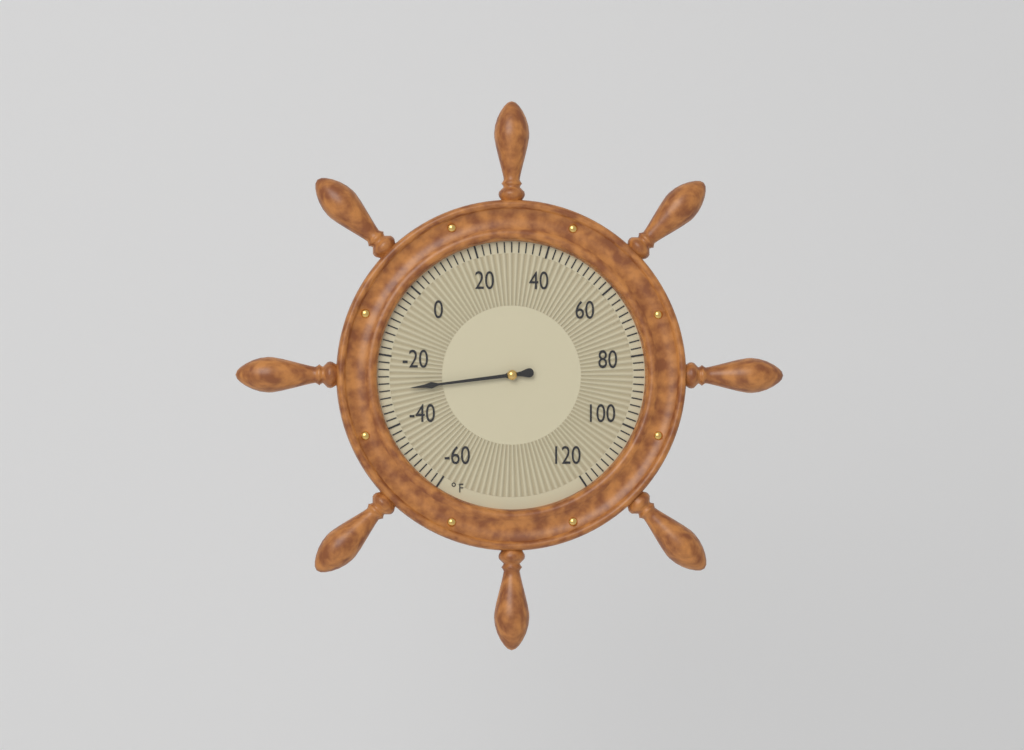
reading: -30 °F
